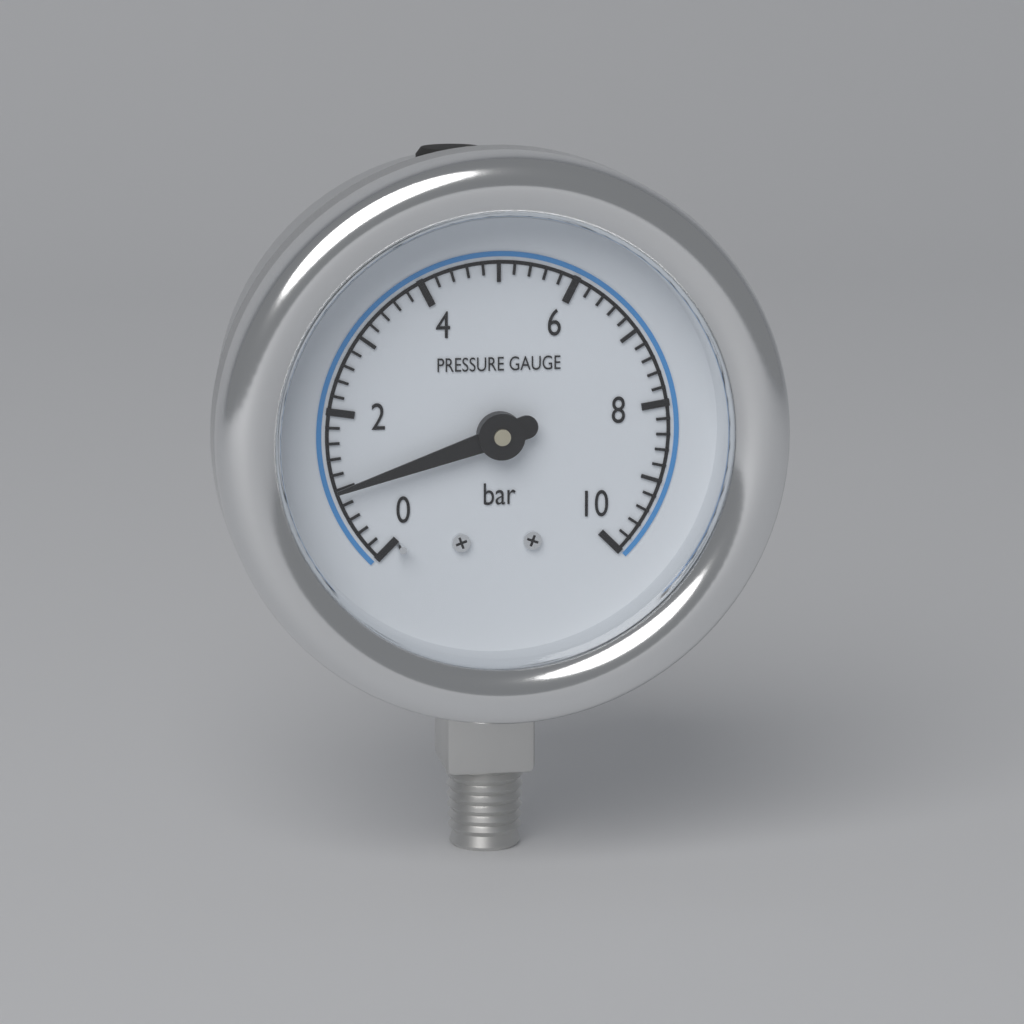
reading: 1.0 bar
